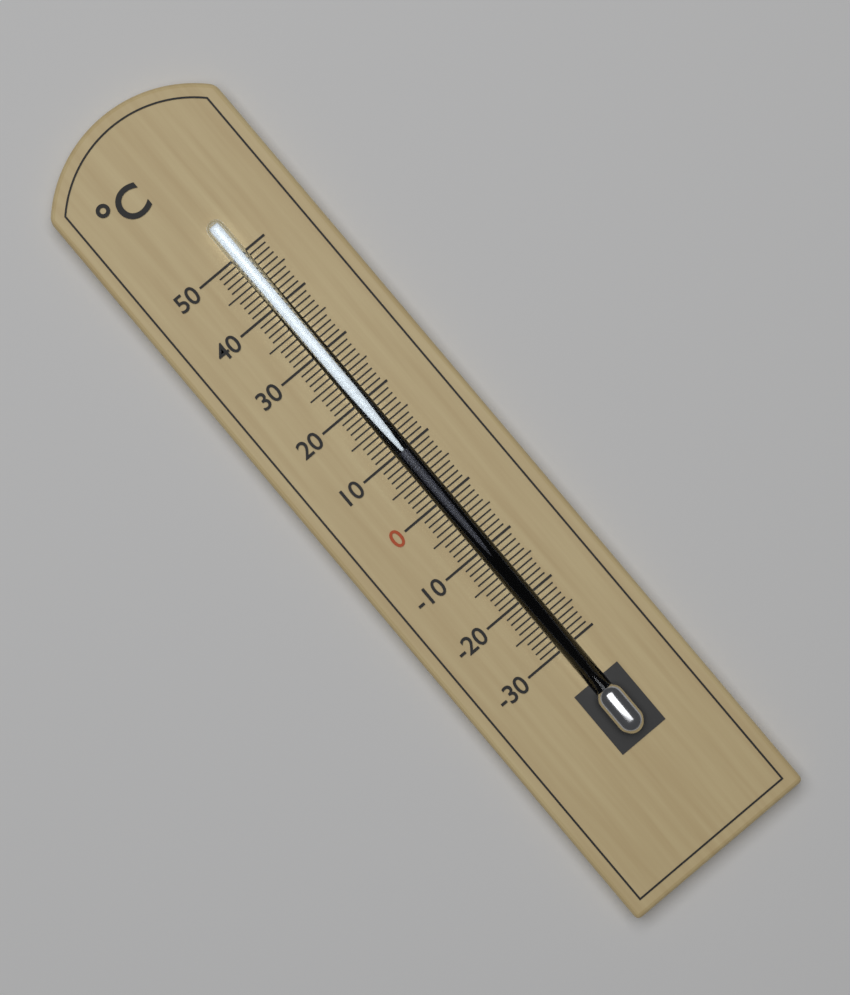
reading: 10 °C
